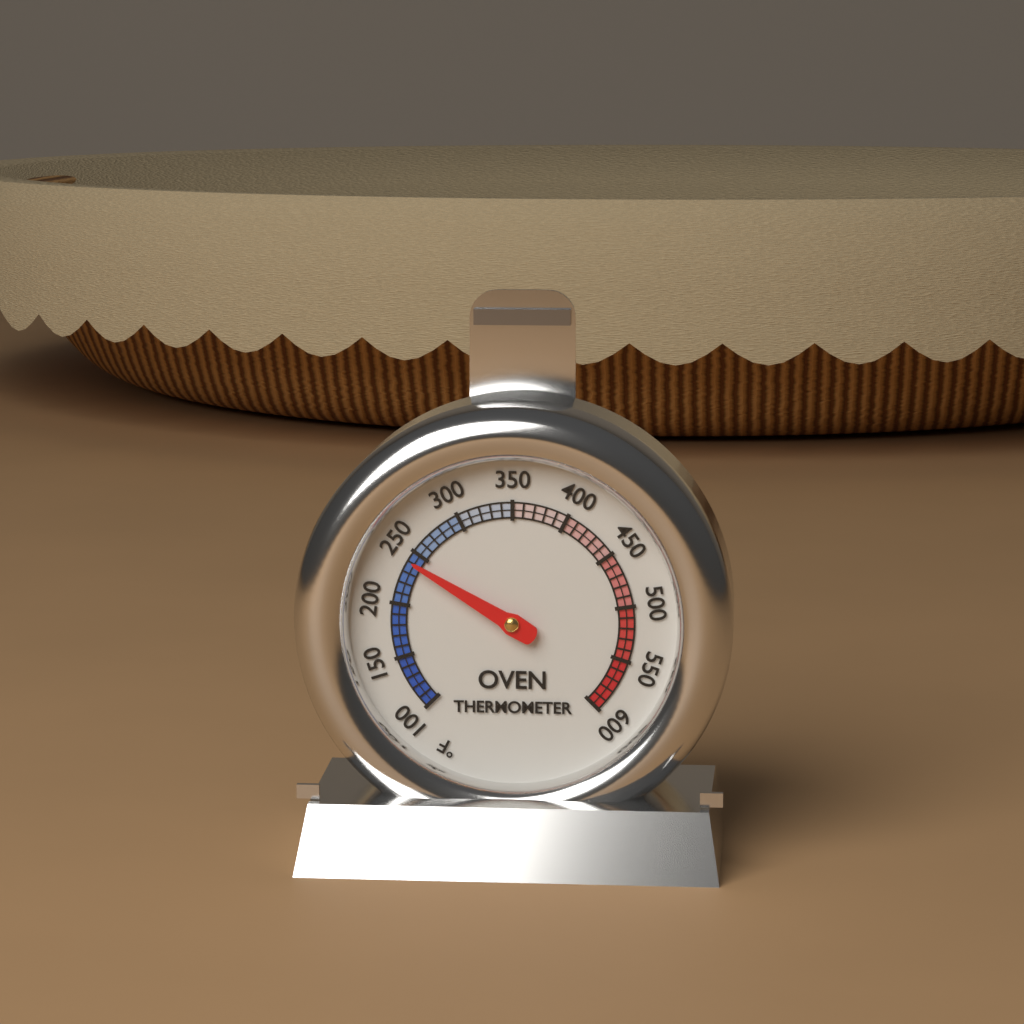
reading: 240 °F
